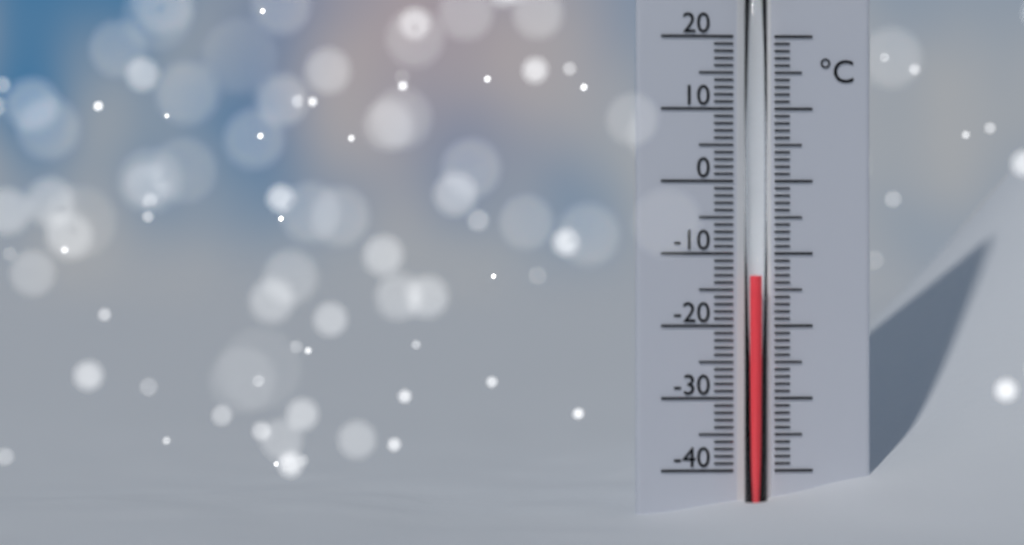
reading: -13 °C
